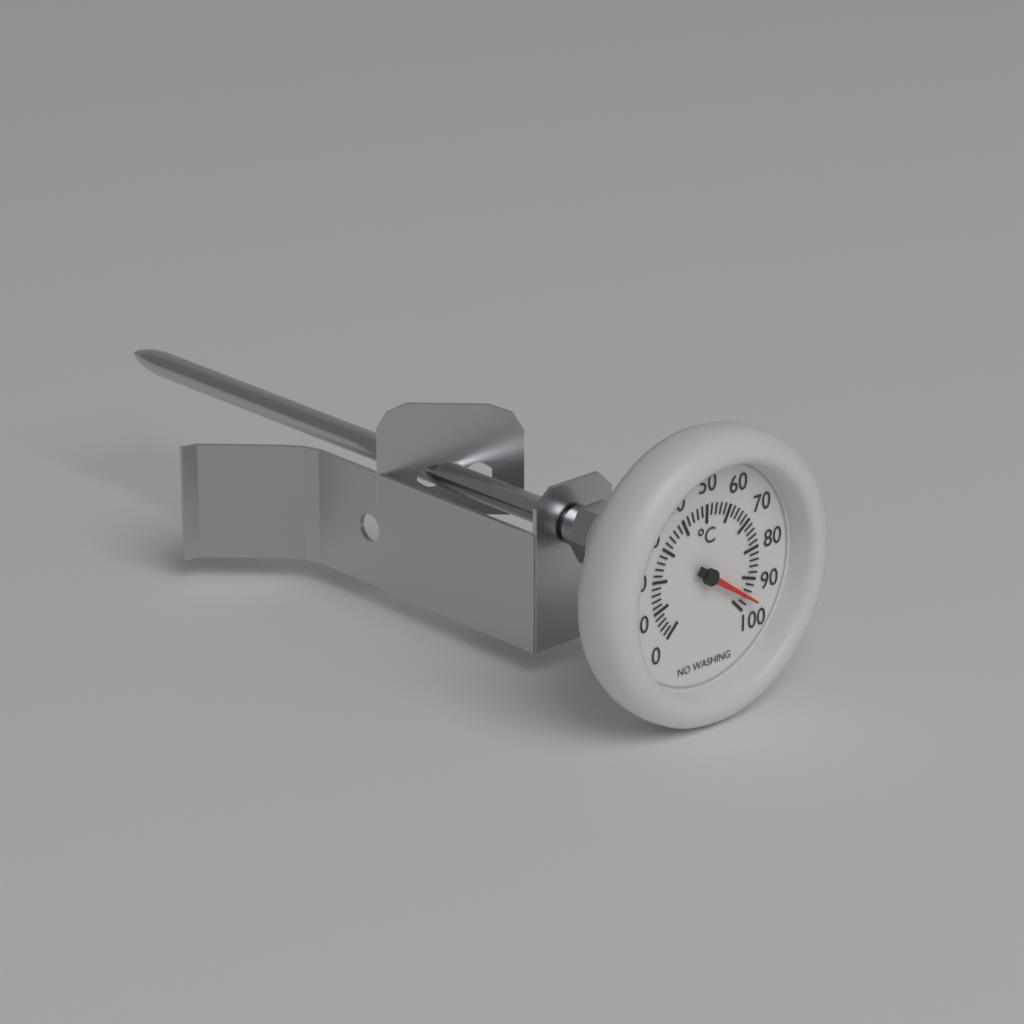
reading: 96 °C
